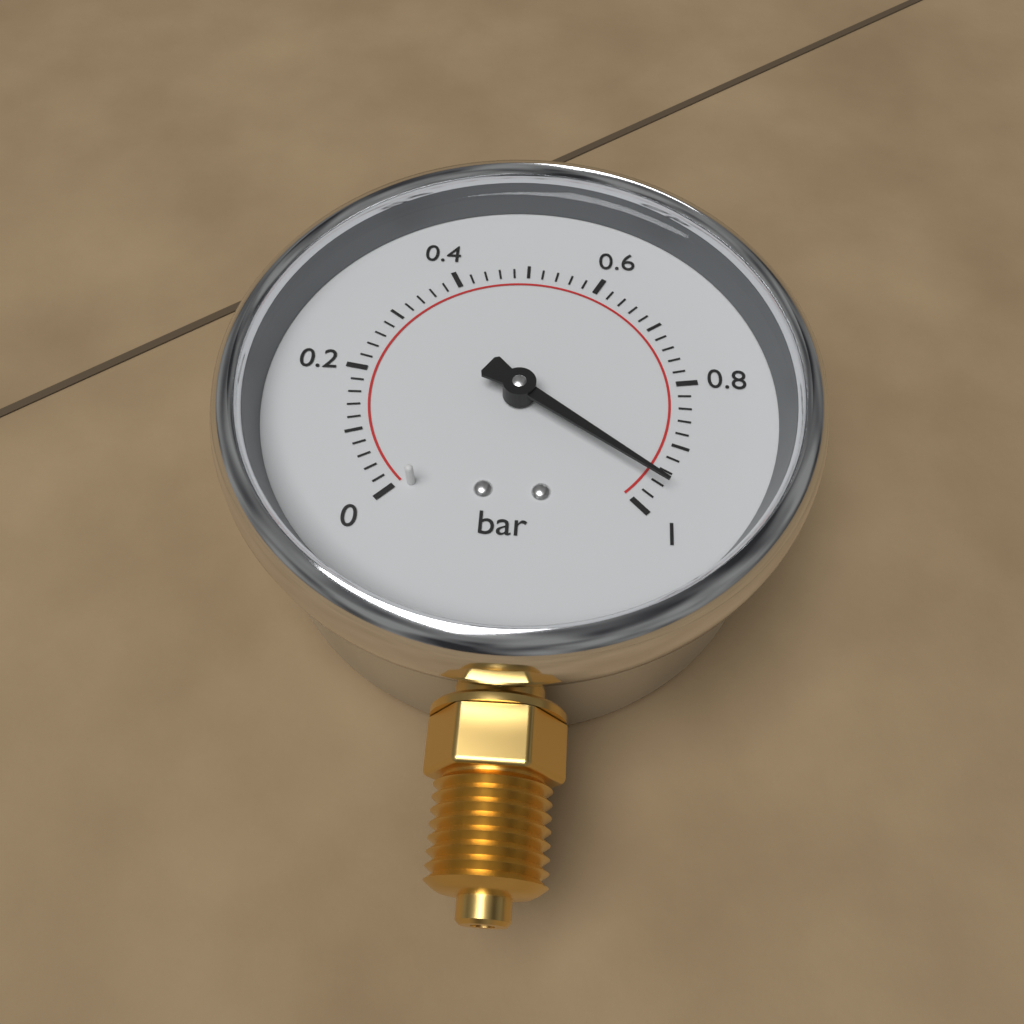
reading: 0.96 bar
